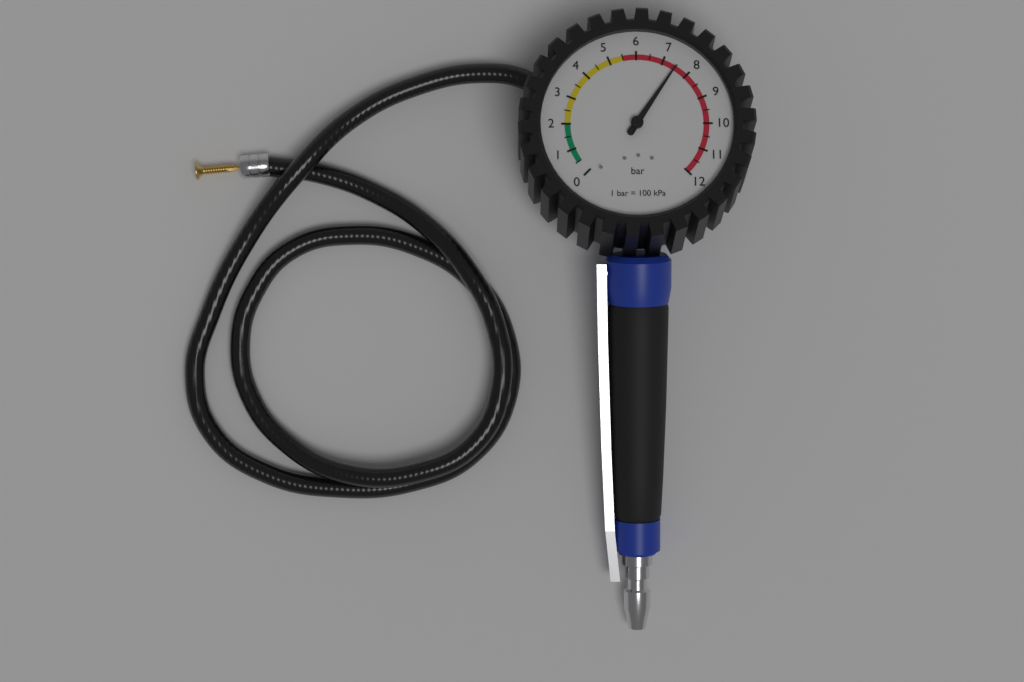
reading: 7.5 bar
